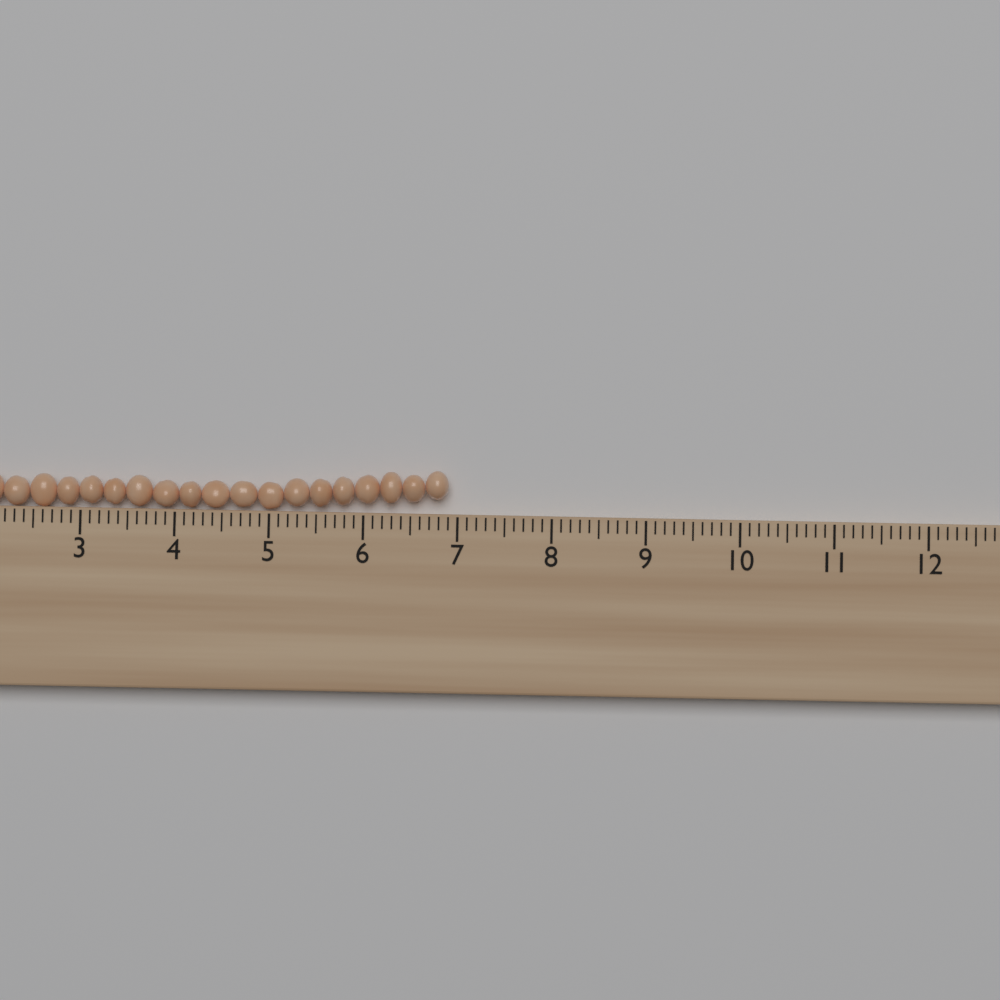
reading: 6.9 cm
